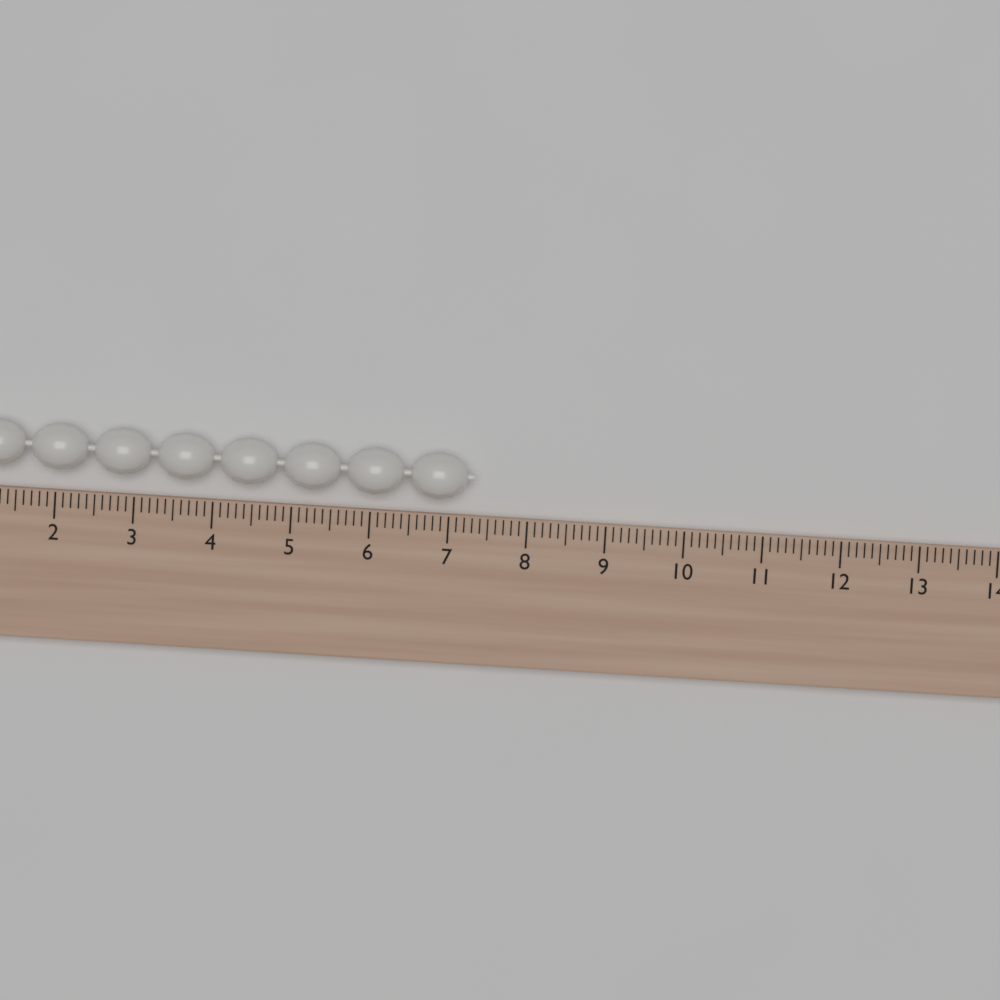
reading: 7.3 (no unit)
